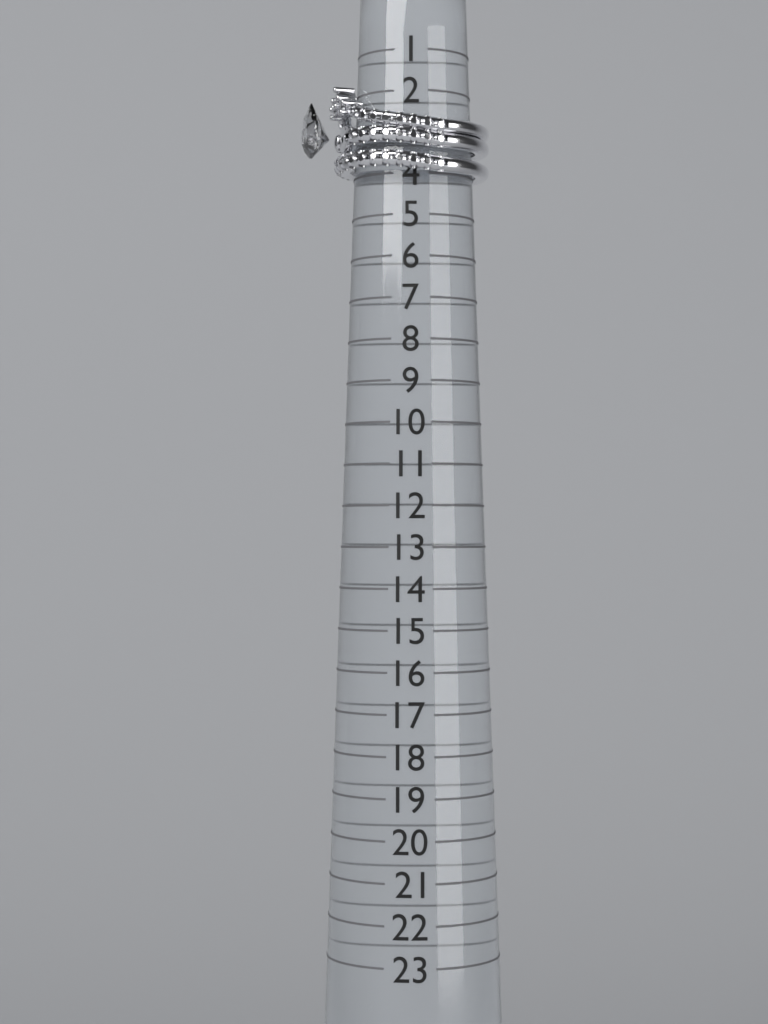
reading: 4 (no unit)
